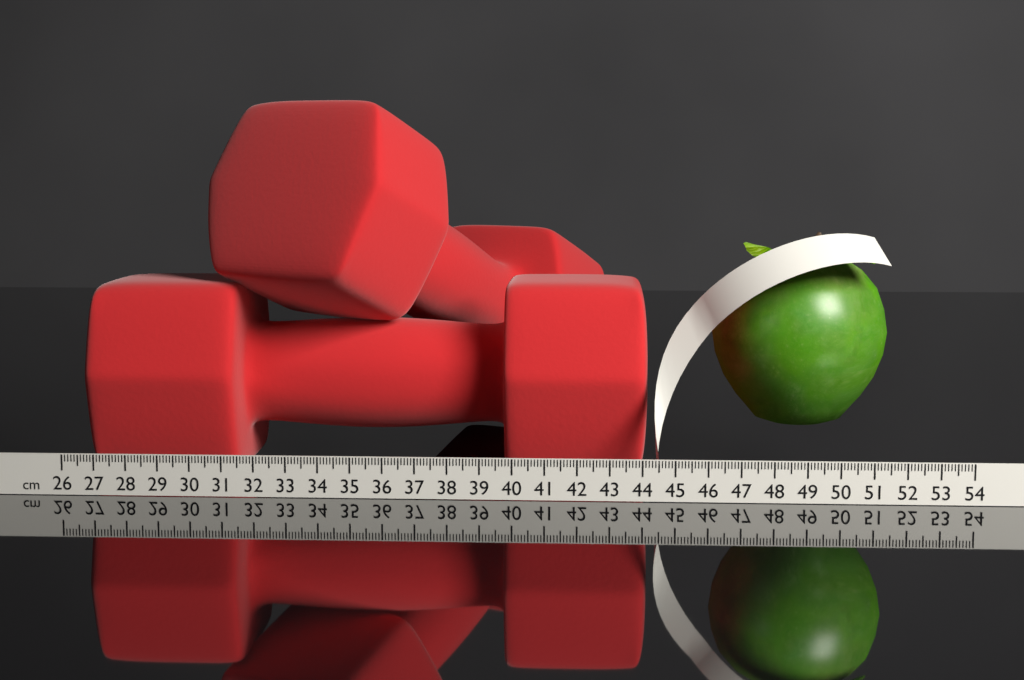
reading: 44.2 cm
